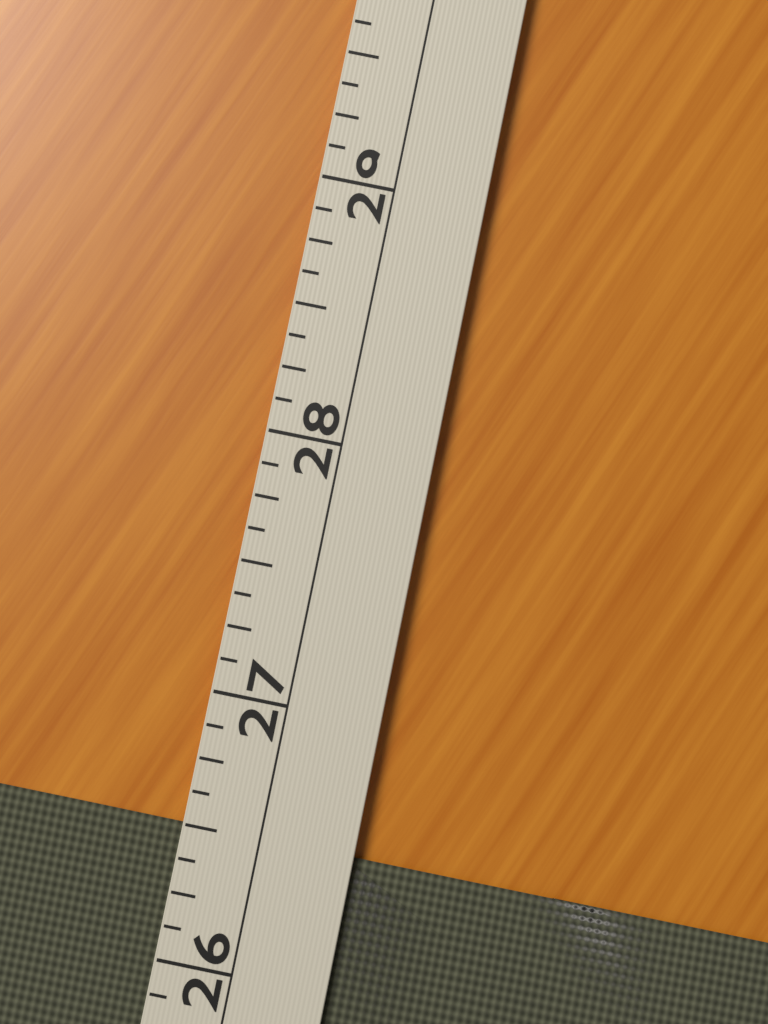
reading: 26.500 (no unit)
